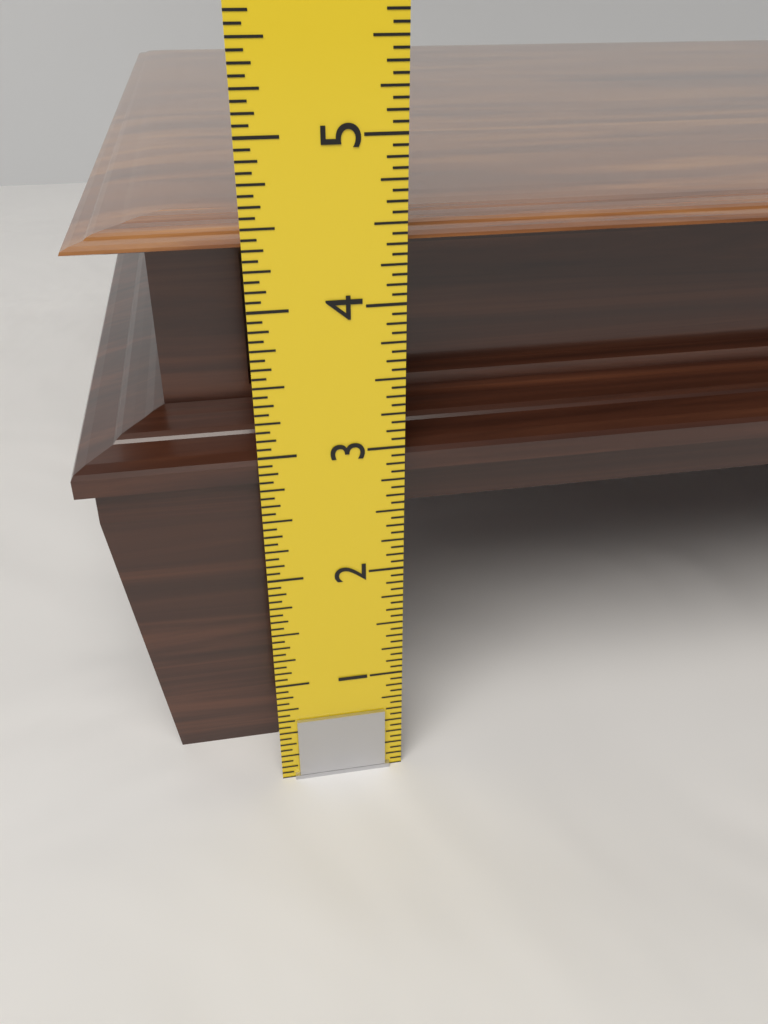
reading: 4.4375 in
